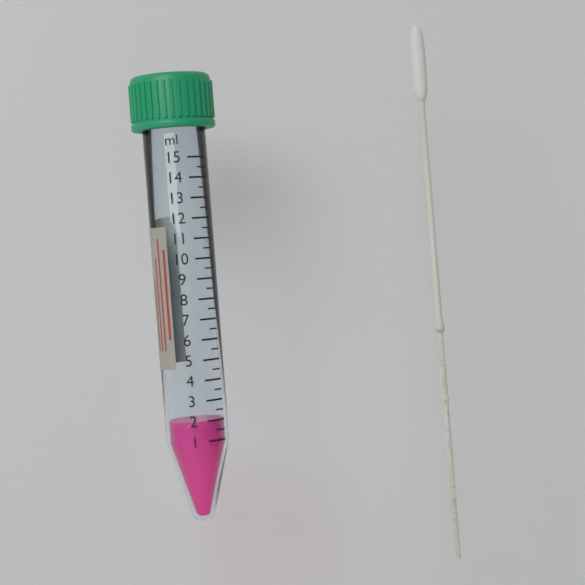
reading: 2.0 ml
